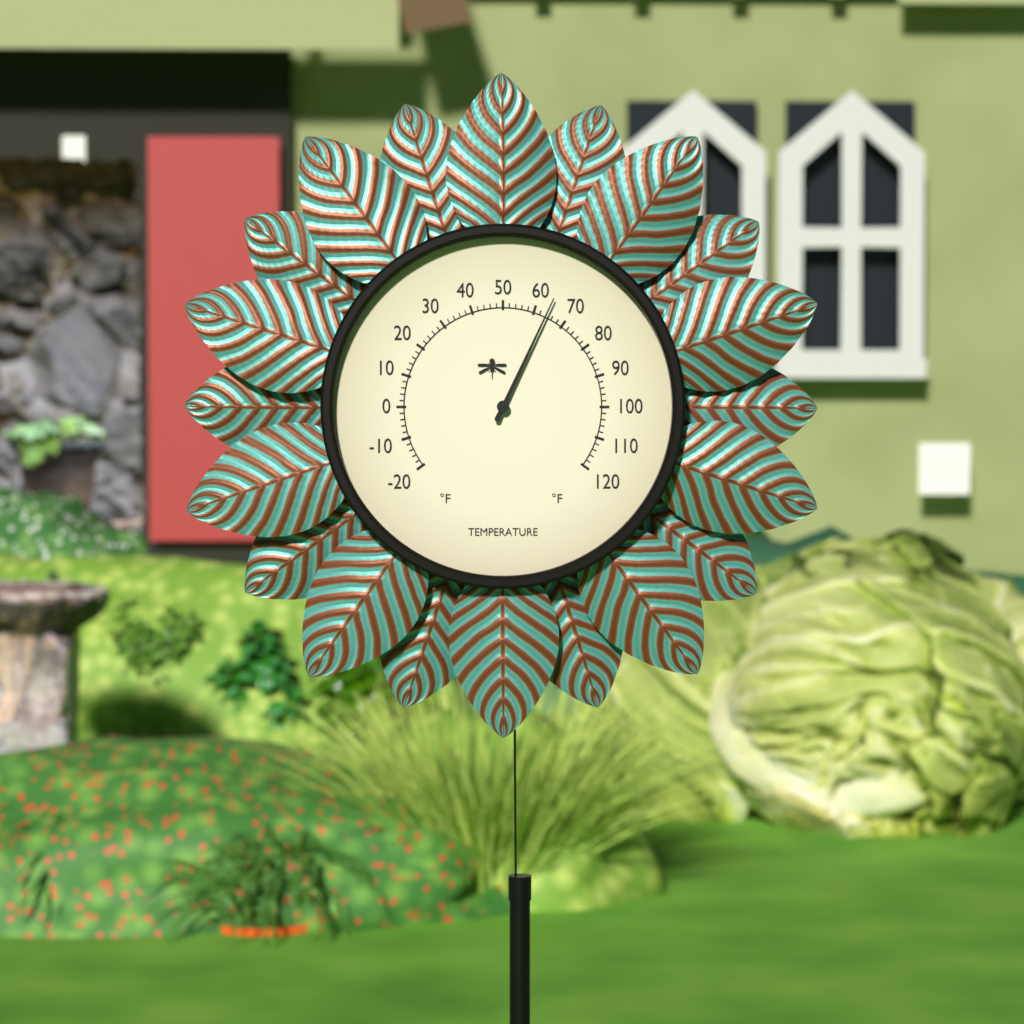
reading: 64 °F
